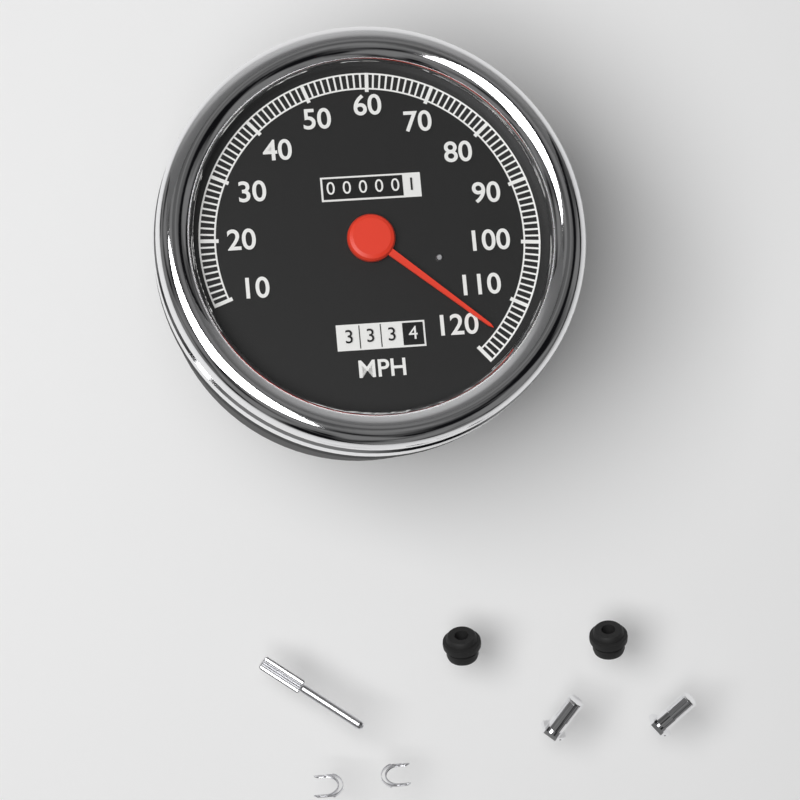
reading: 116 MPH
